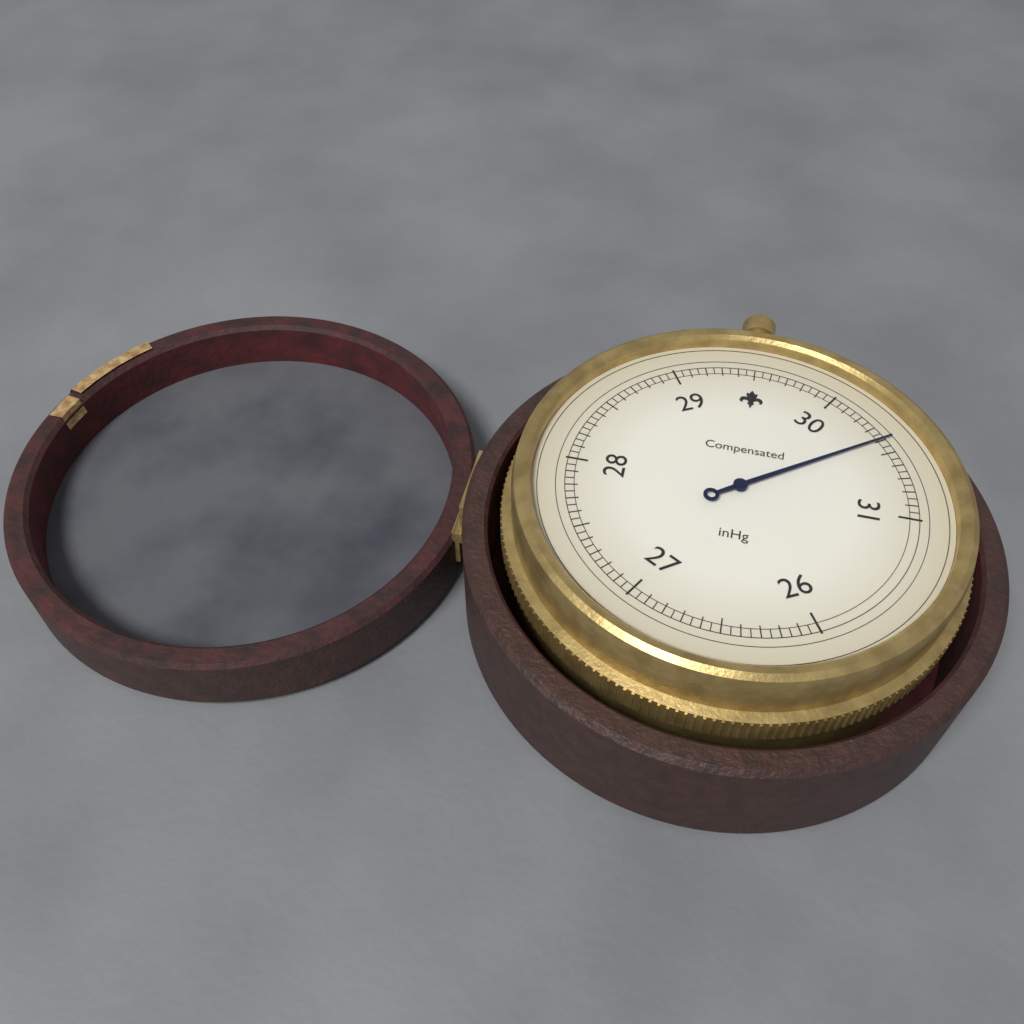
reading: 30.40 inHg
